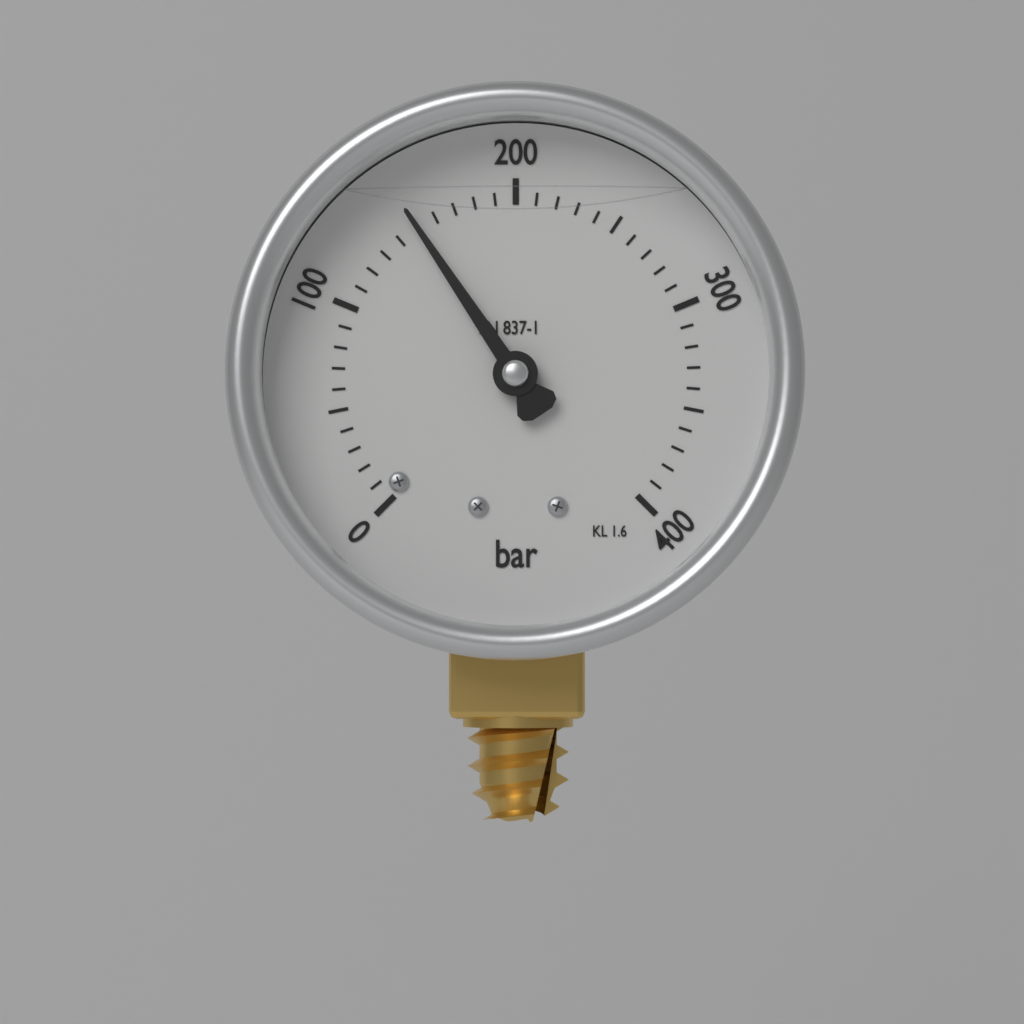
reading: 150 bar
